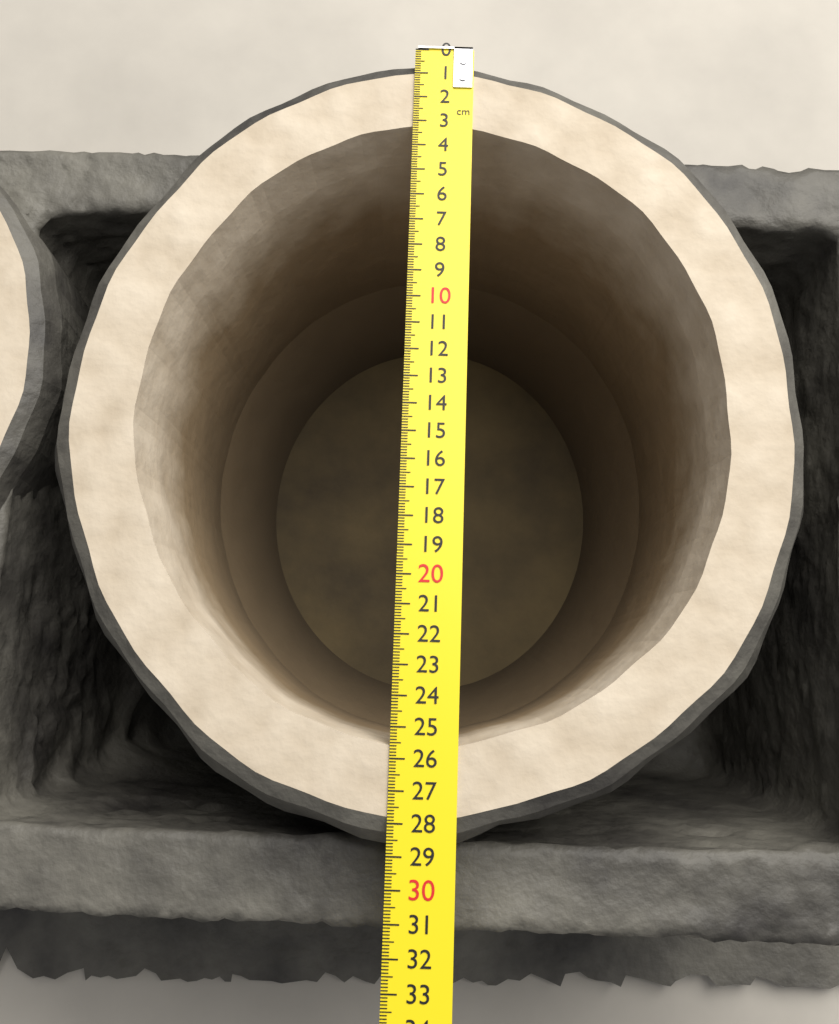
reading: 28.8 cm
